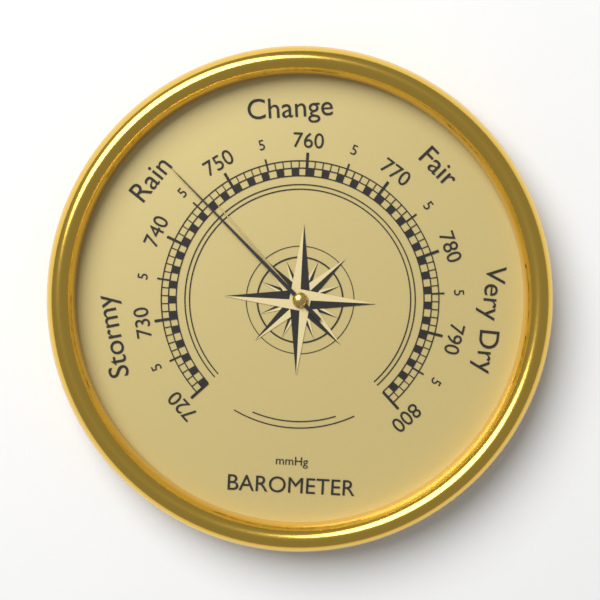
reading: 746 mmHg
